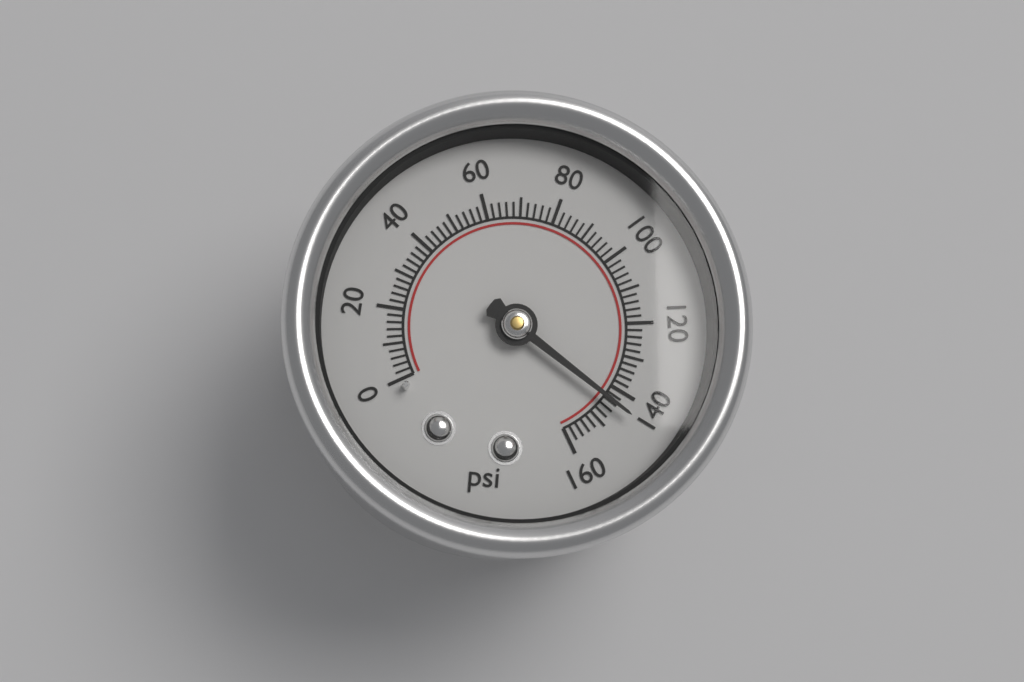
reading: 144 psi
